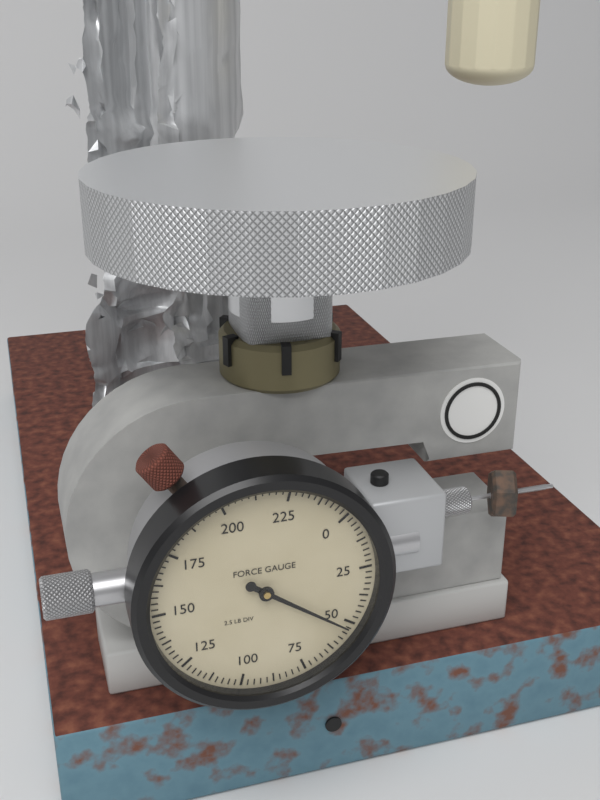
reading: 52.5 lb
